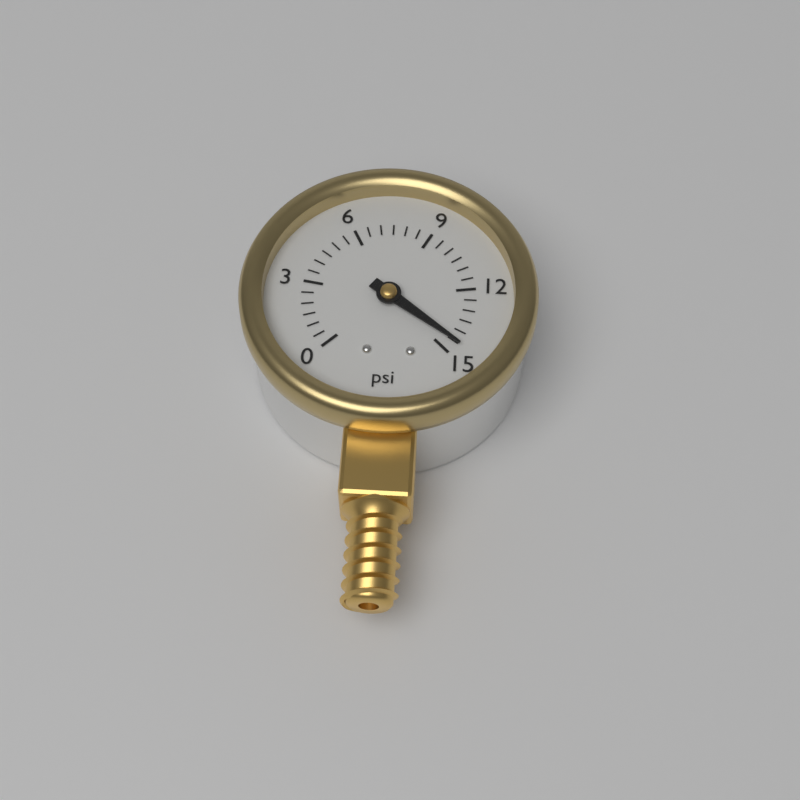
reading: 14.5 psi
